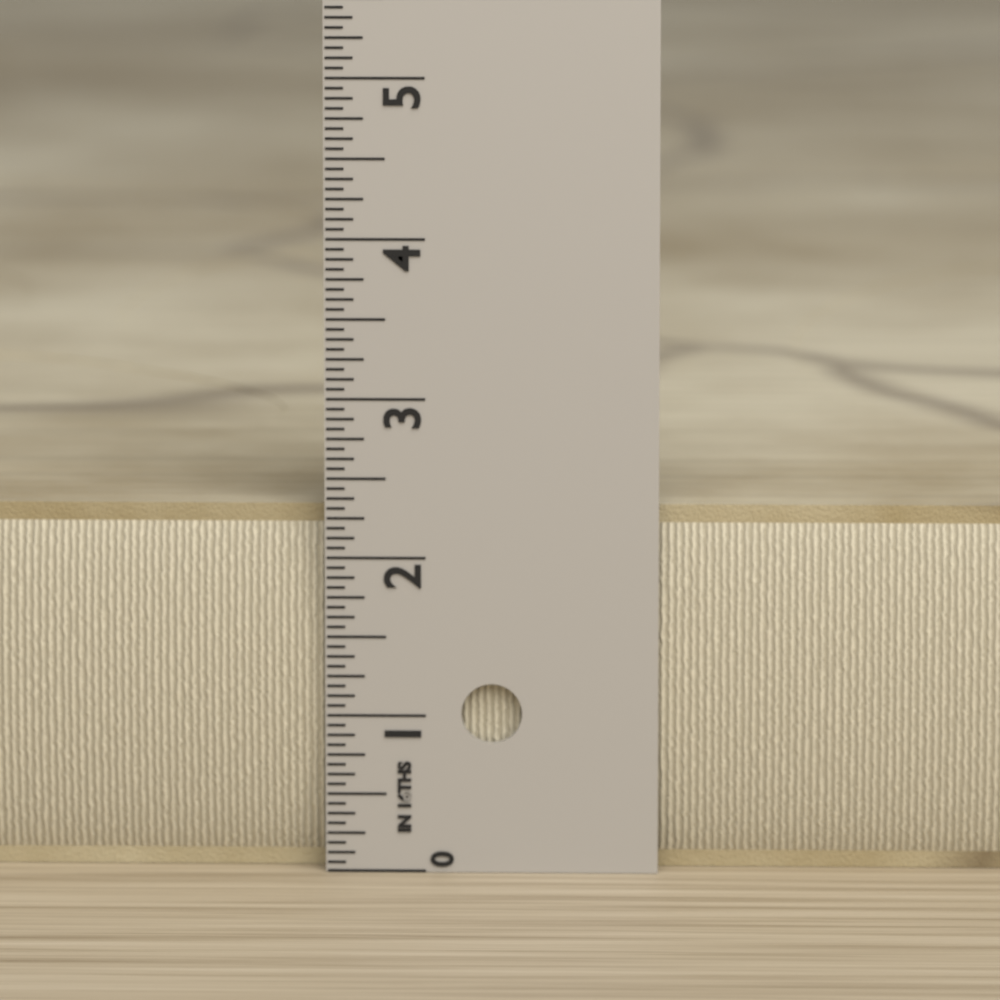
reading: 2.3125 in
